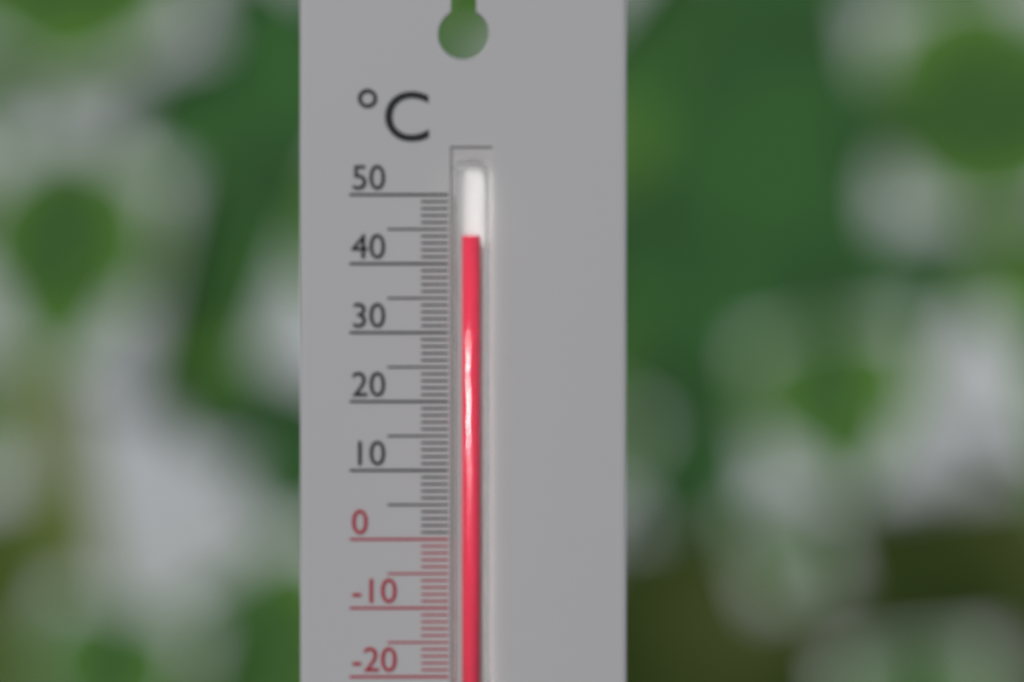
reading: 44 °C
